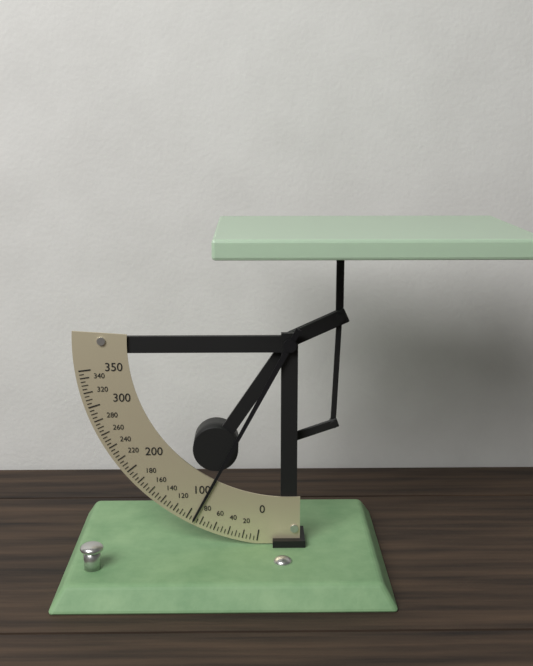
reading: 90 (no unit)
